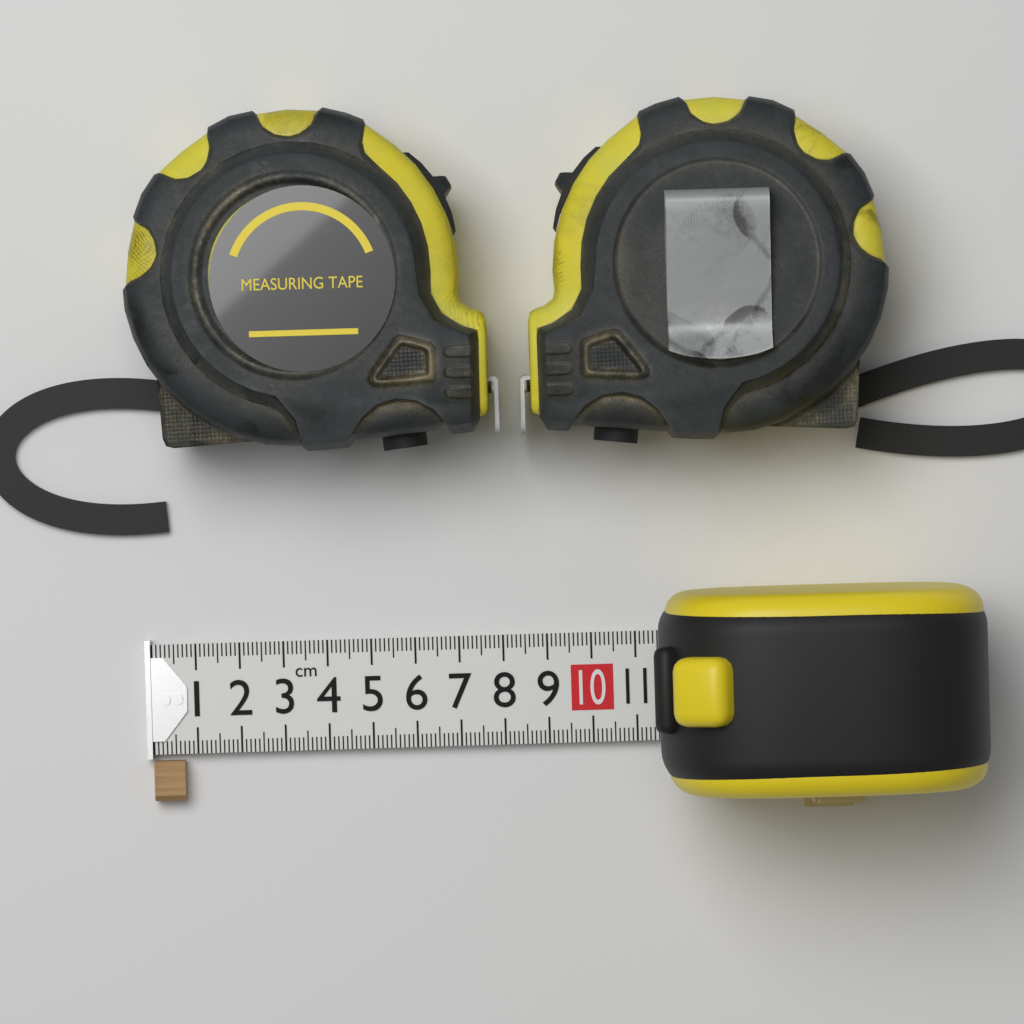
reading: 0.7 cm
